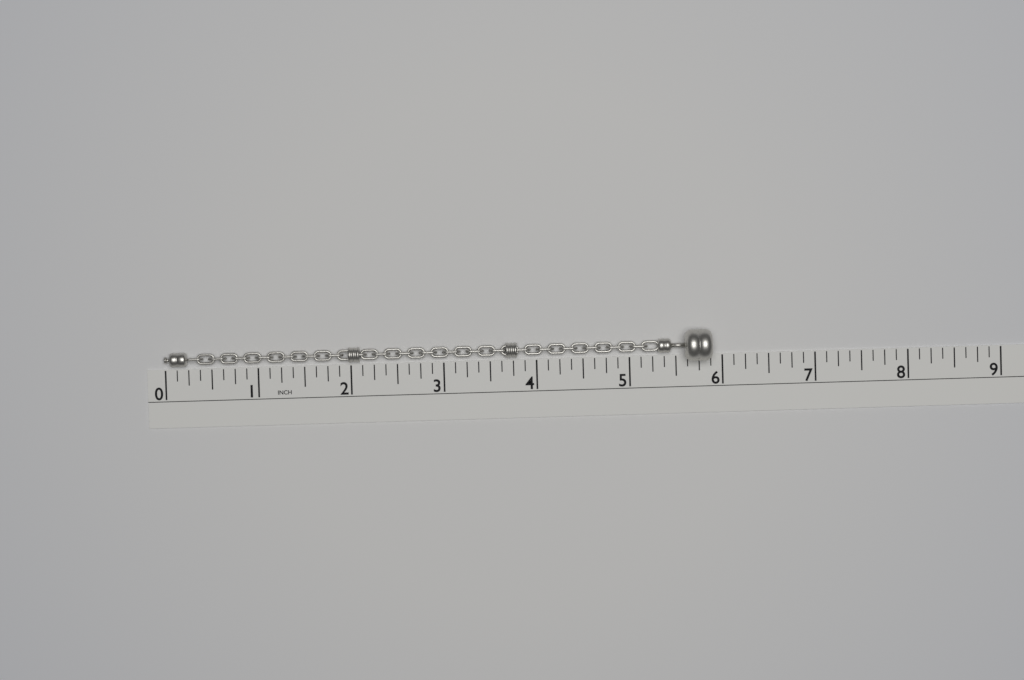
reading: 5.875 in
